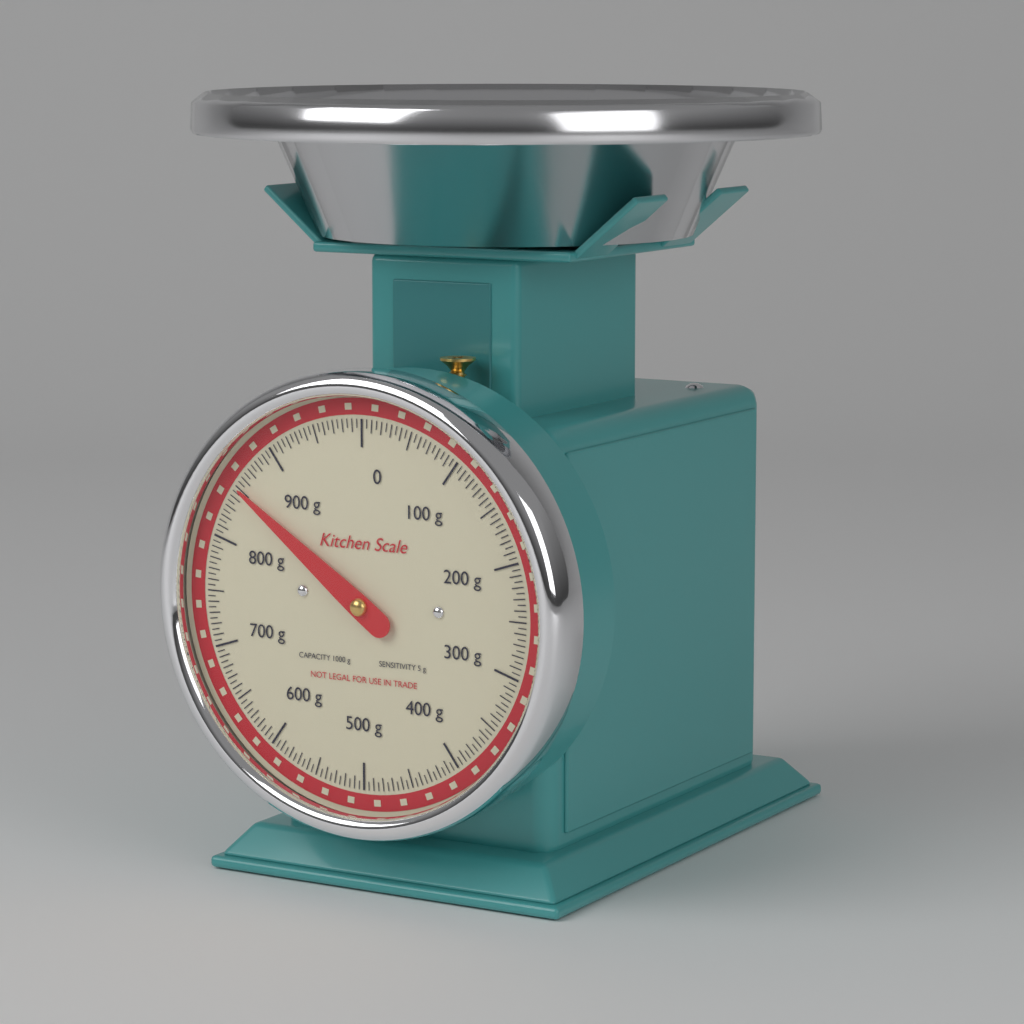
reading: 850 g
